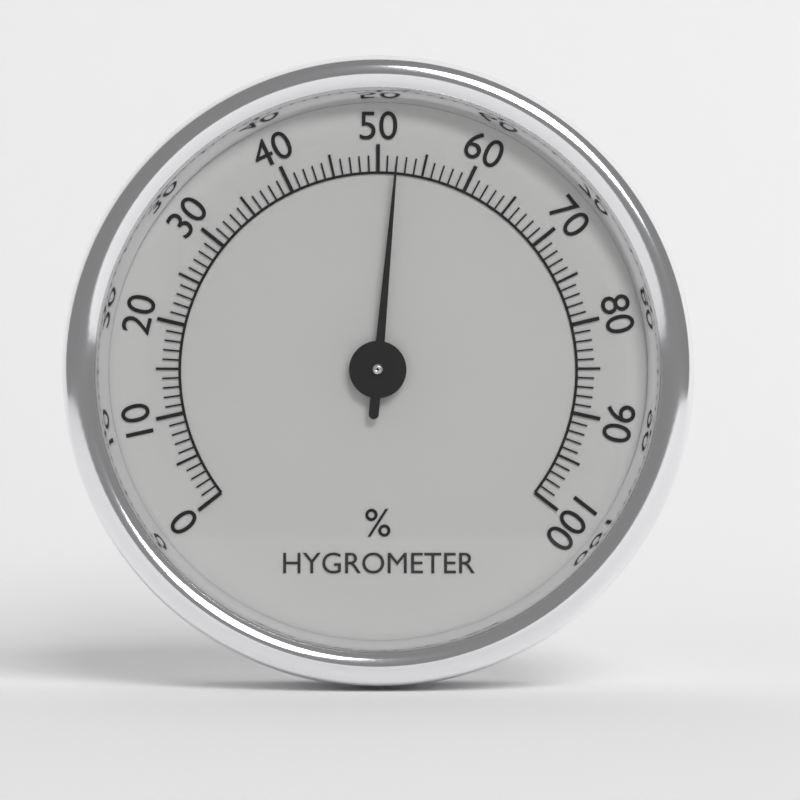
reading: 52 %
